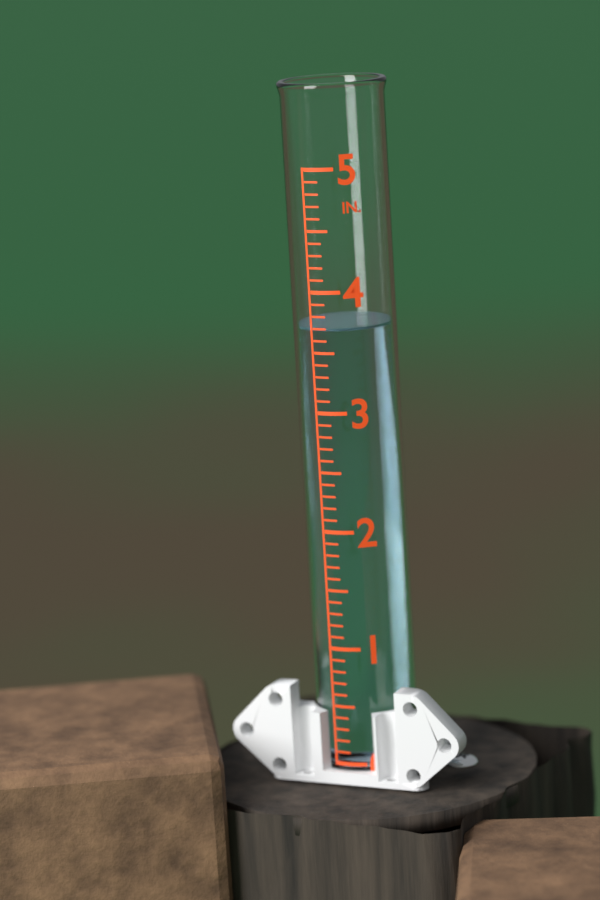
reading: 3.7 in
